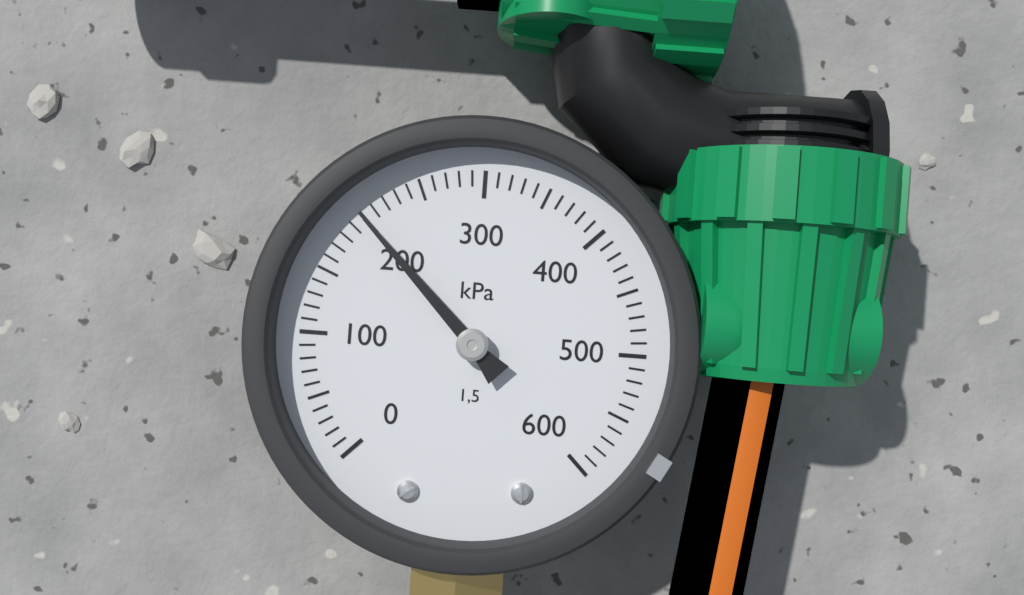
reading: 200 kPa
